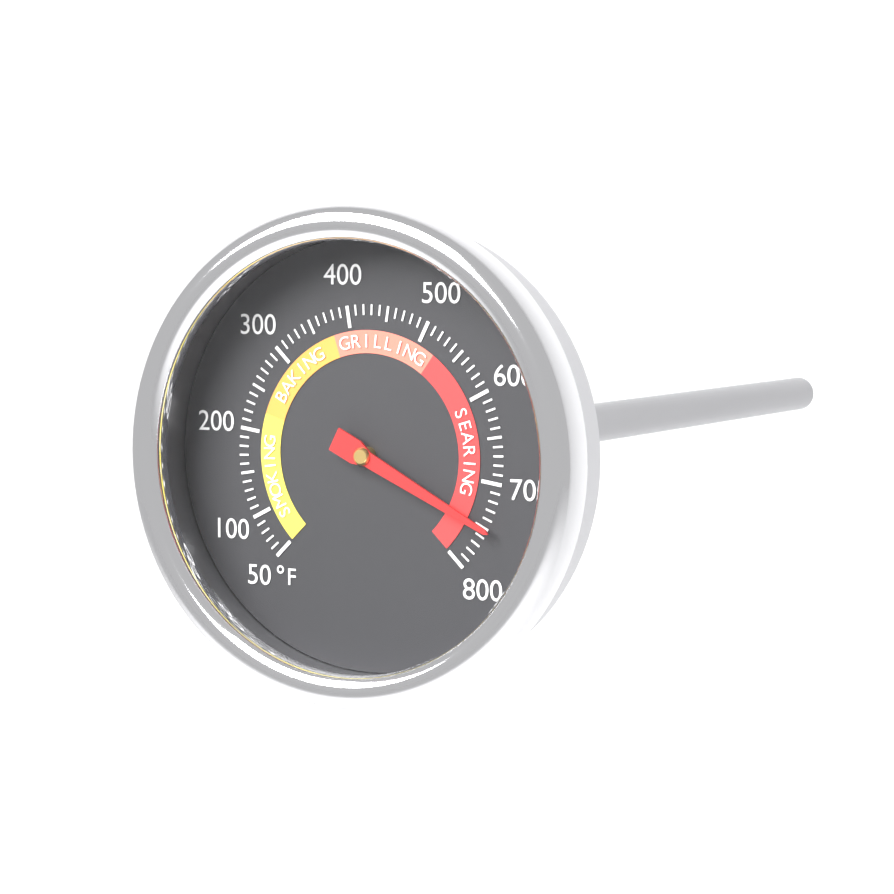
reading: 750 °F
